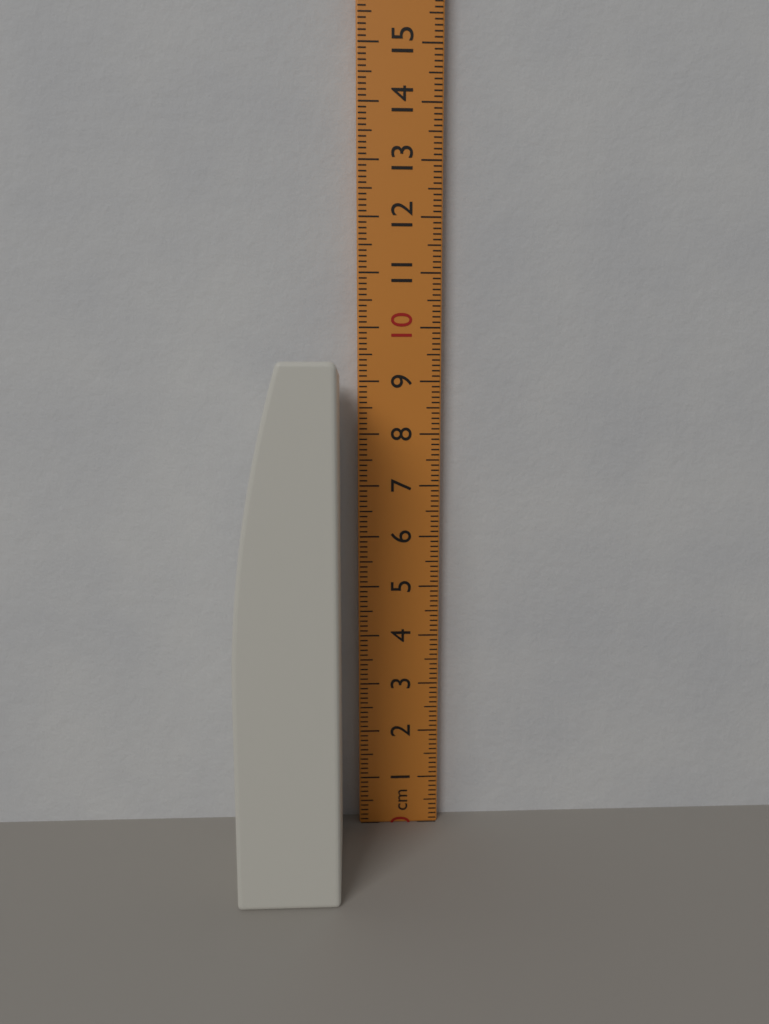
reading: 9.2 cm
